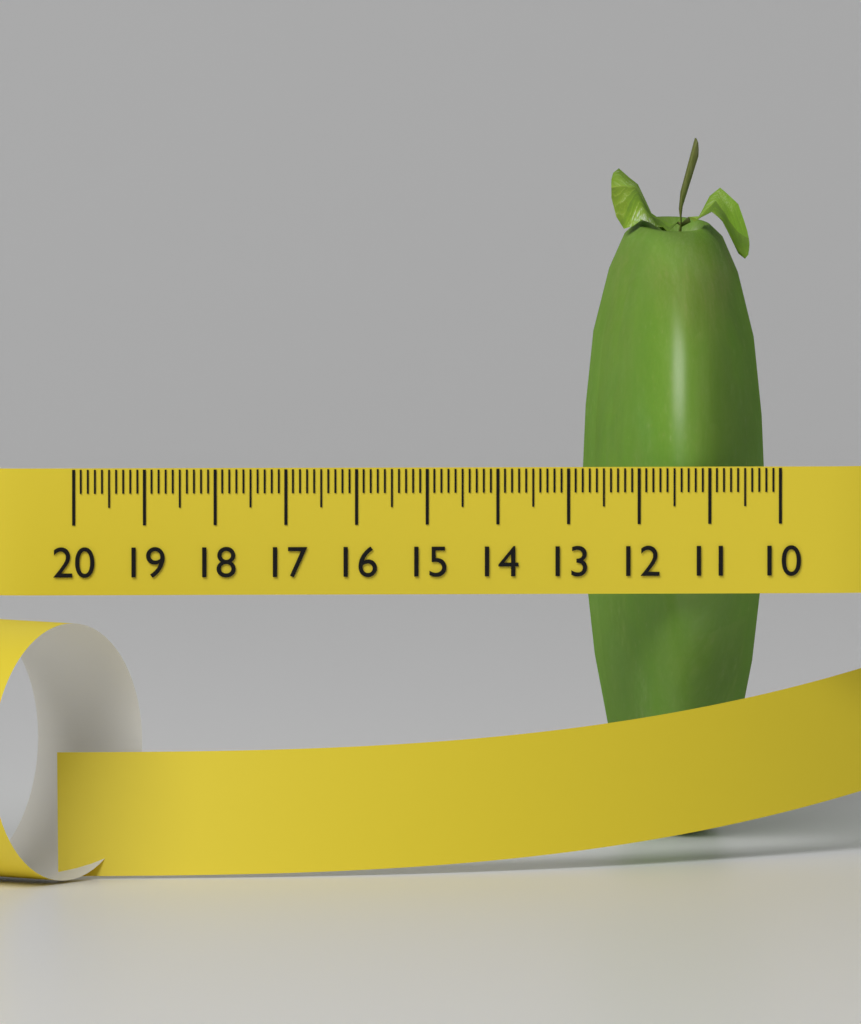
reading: 12.6 (no unit)
